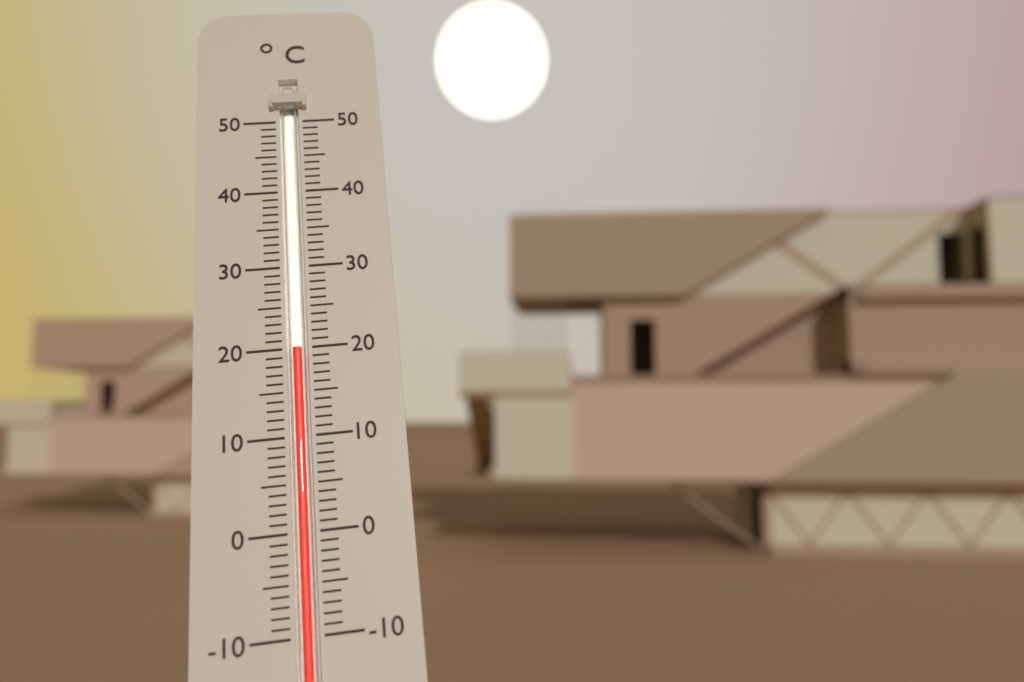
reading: 20 °C
